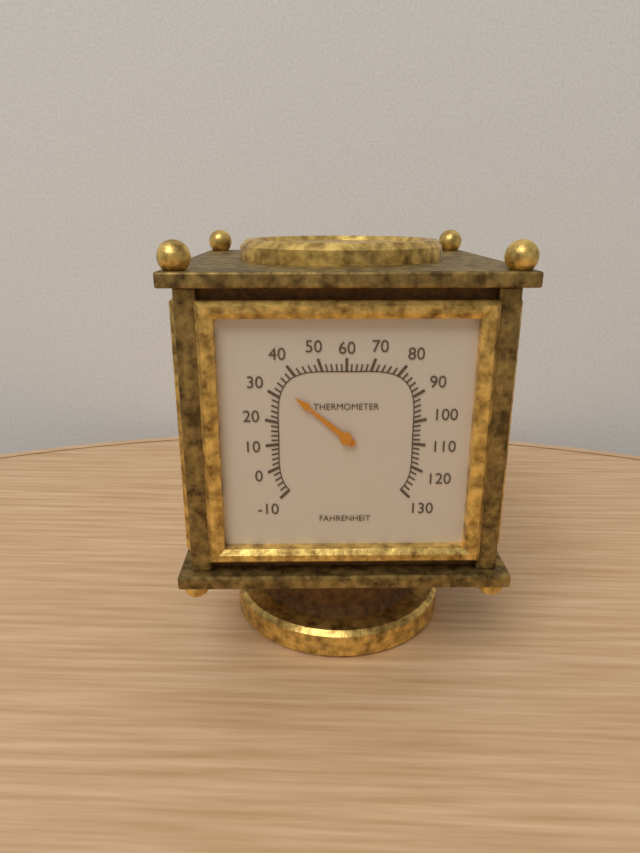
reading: 34 °F
